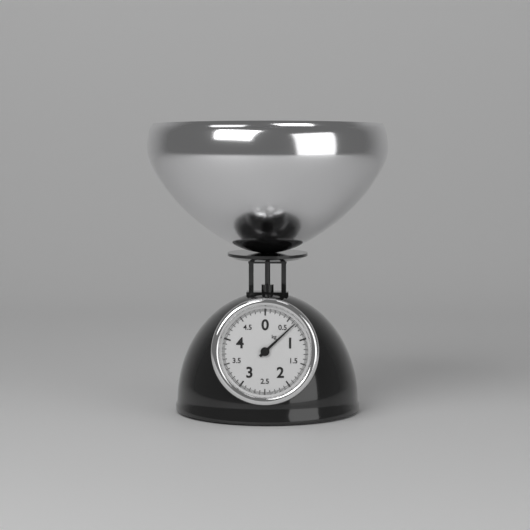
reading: 0.650 kg
